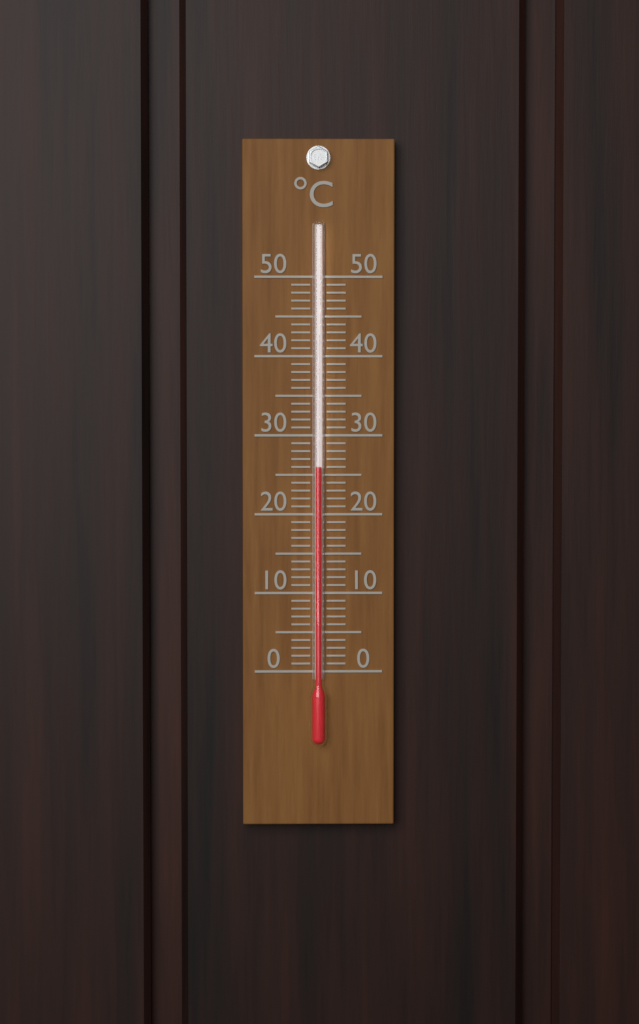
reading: 26 °C
